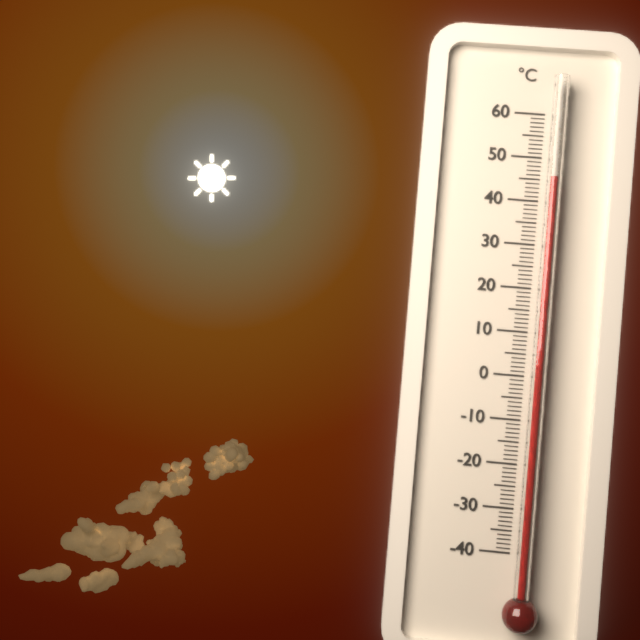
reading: 45 °C
